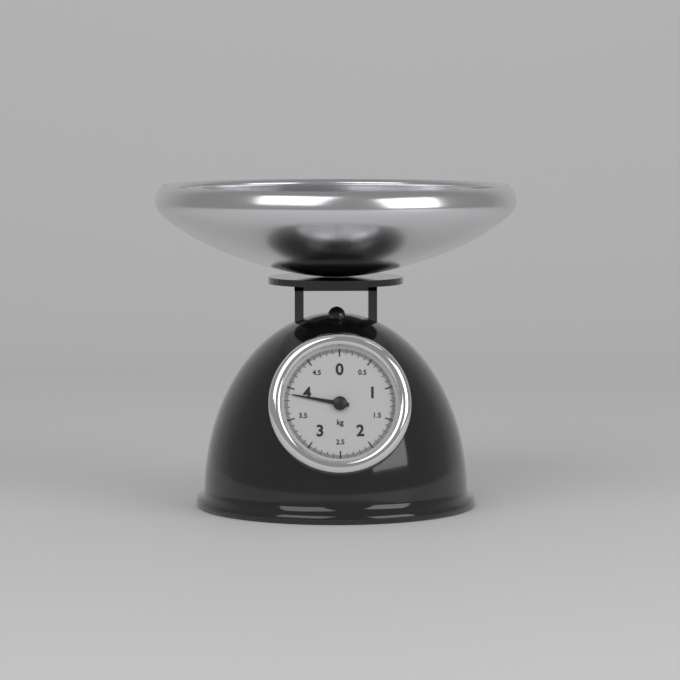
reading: 3.90 kg
